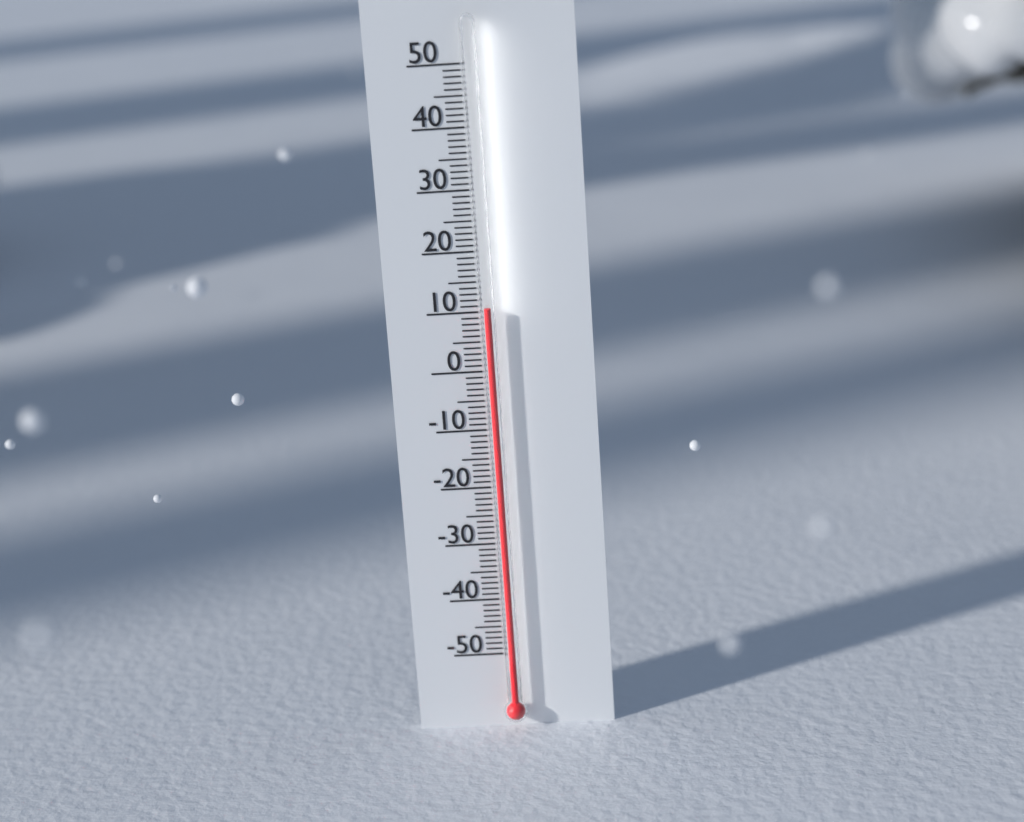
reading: 11 (no unit)
